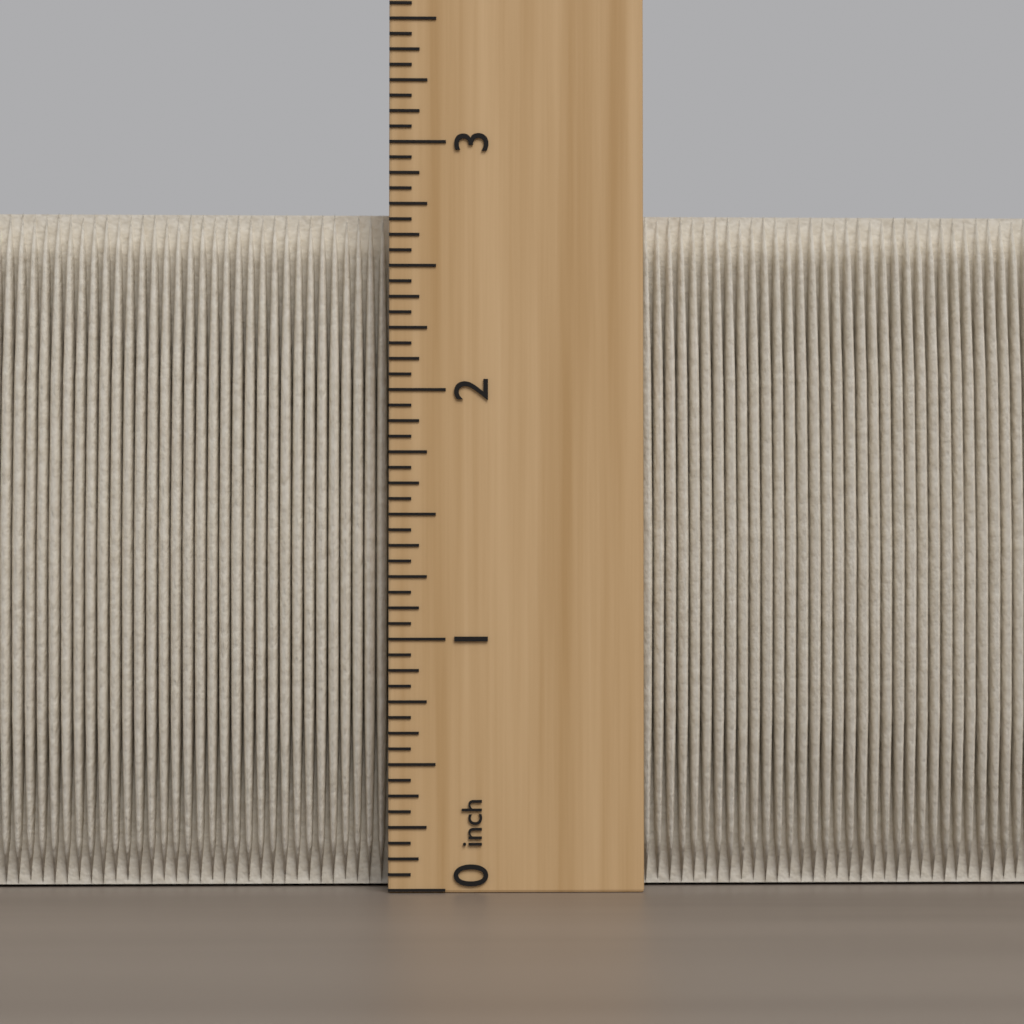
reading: 2.7500 inch
